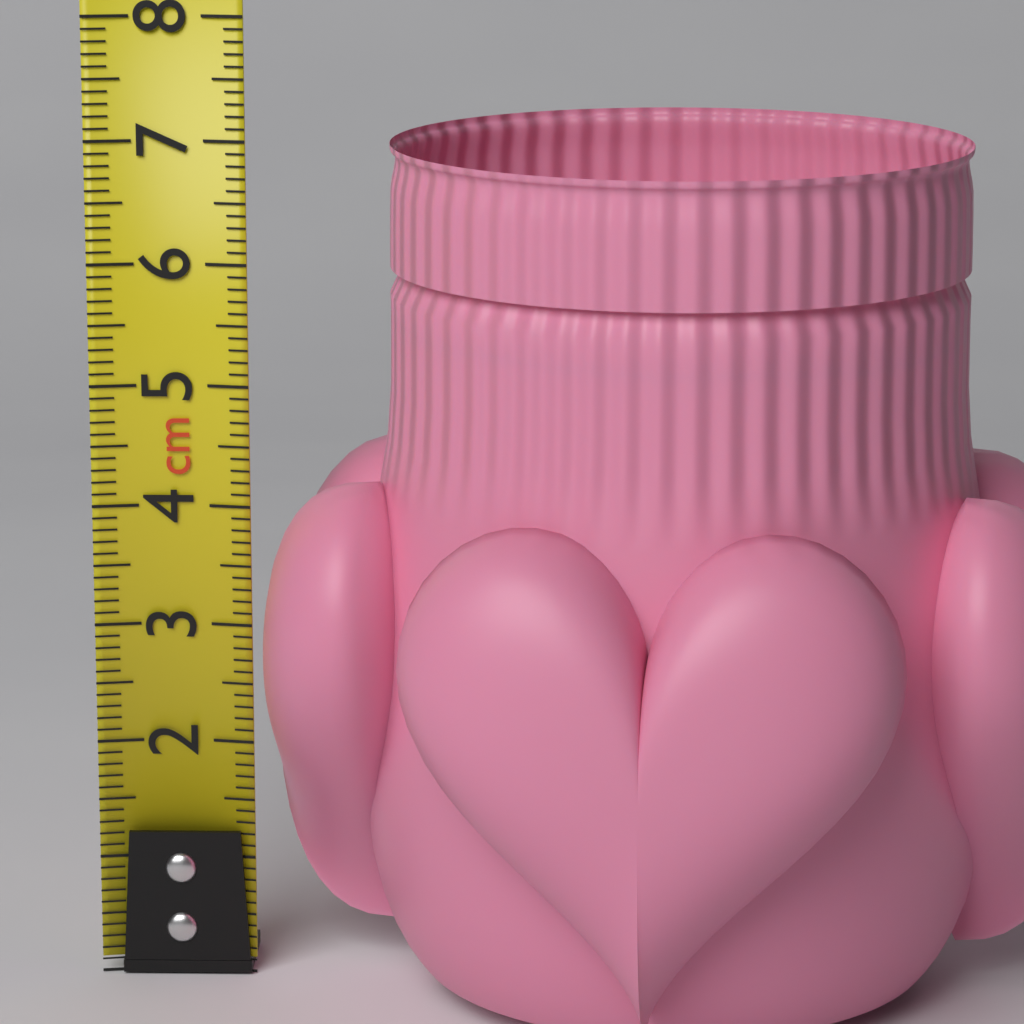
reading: 7.0 cm
